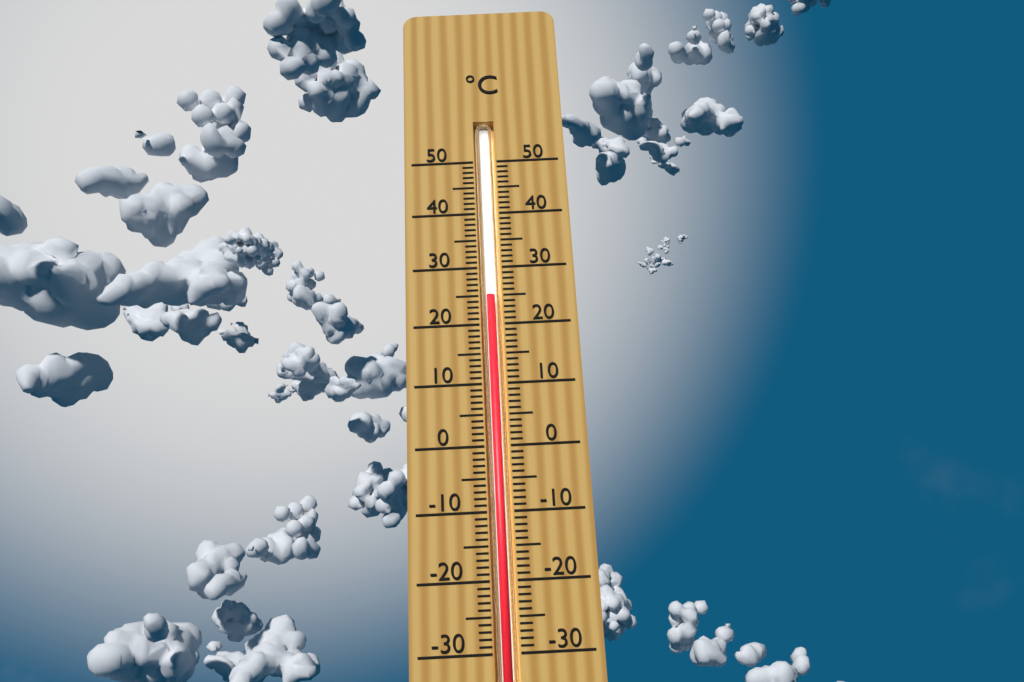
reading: 25 °C
